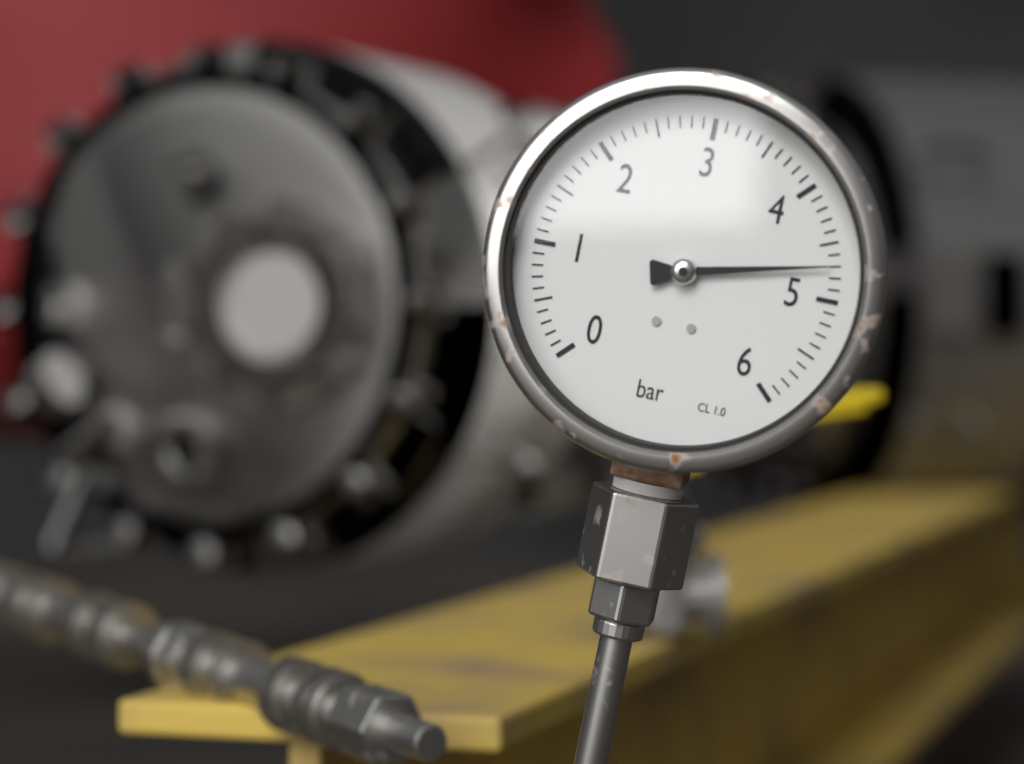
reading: 4.7 bar
